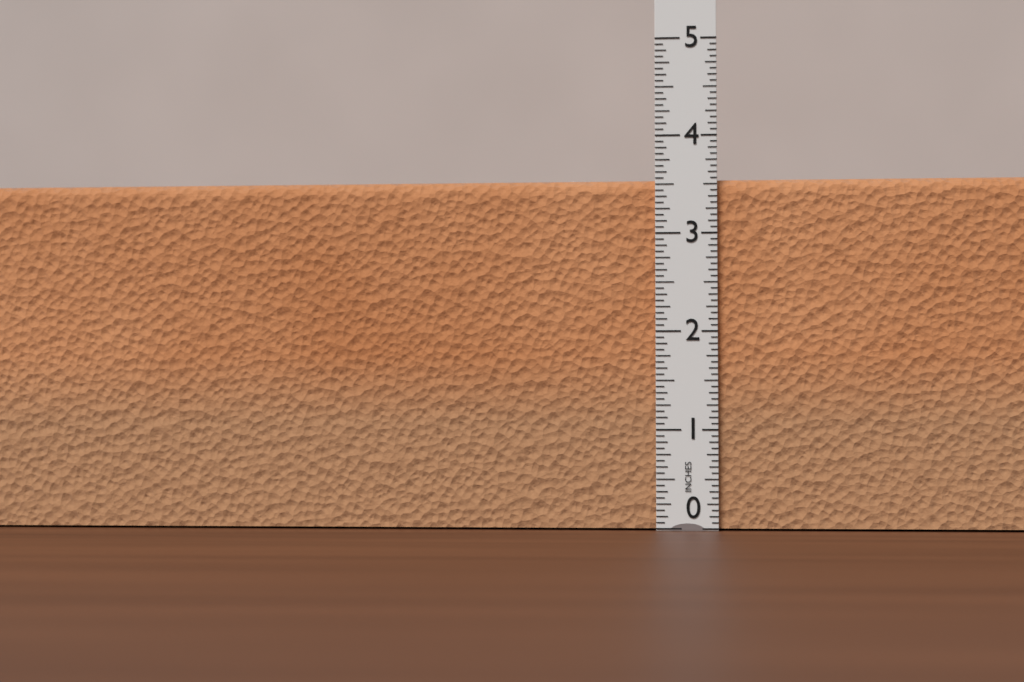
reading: 3.5625 in
